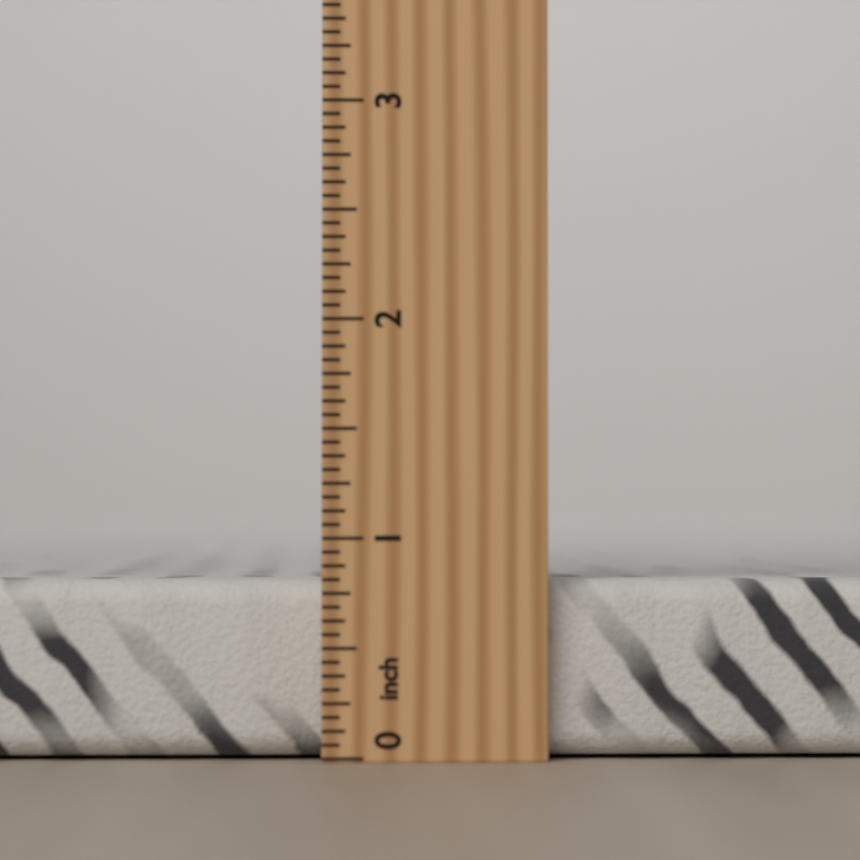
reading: 0.8125 inch
